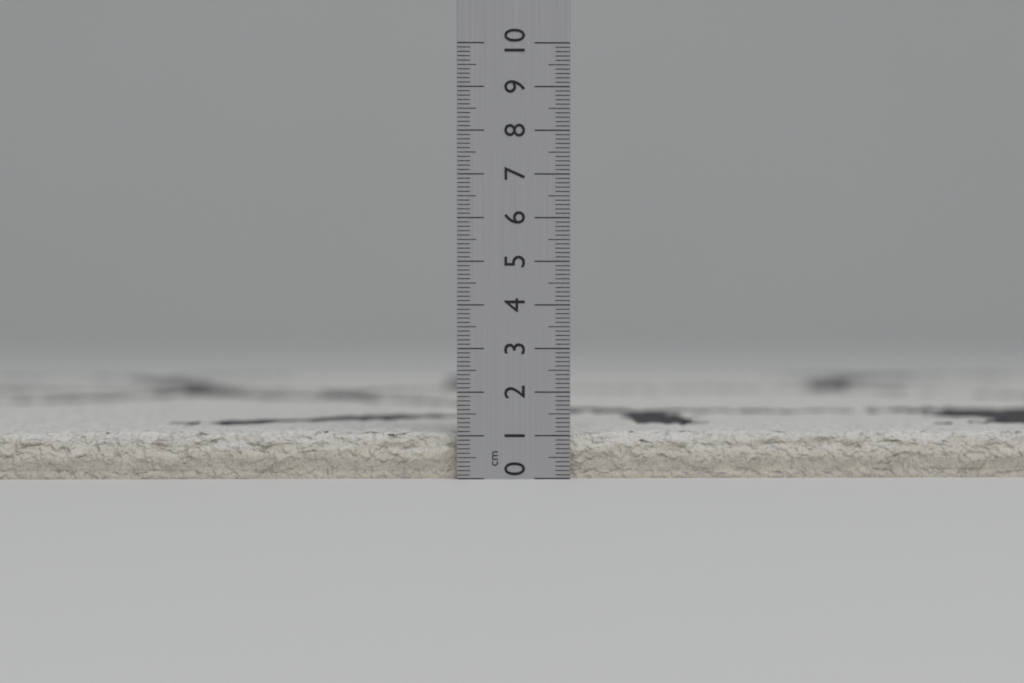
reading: 1.1 cm
